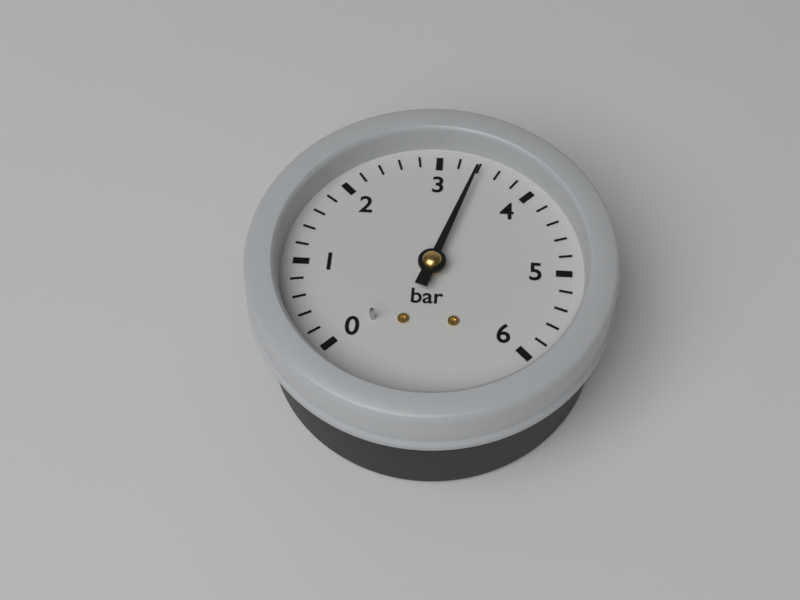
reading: 3.4 bar
